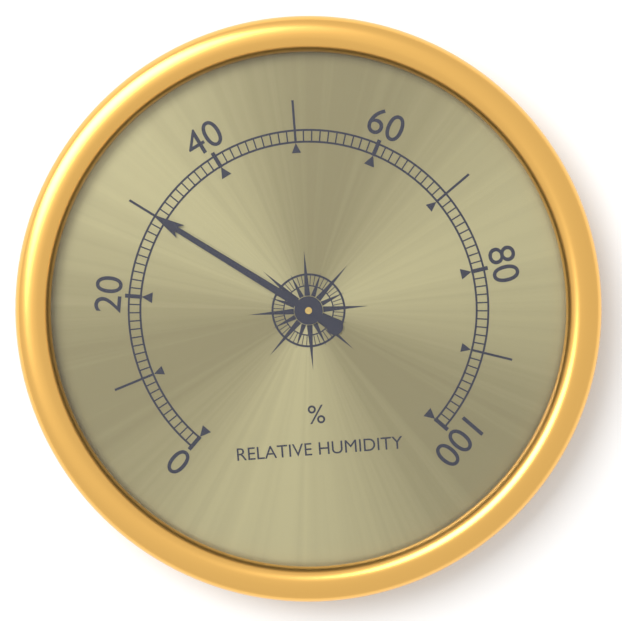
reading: 30 %
